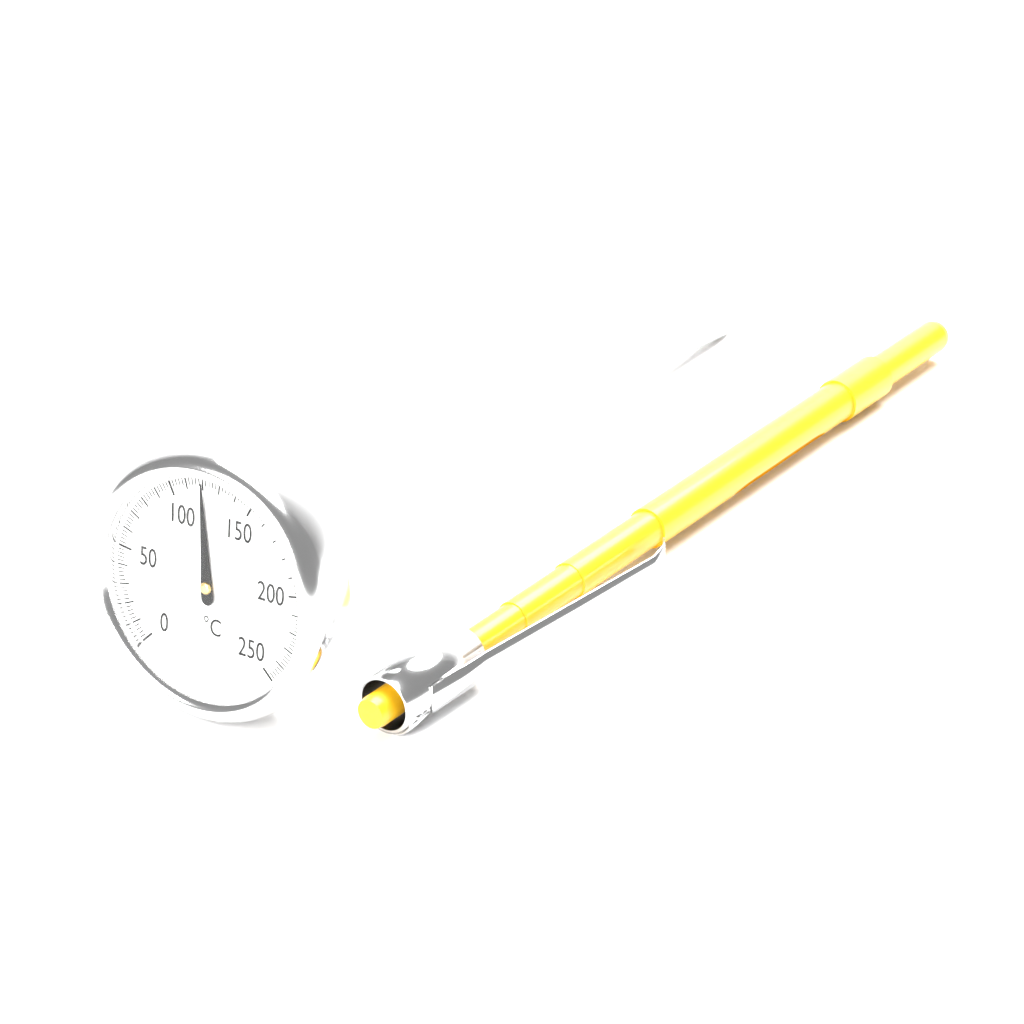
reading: 120 °C
